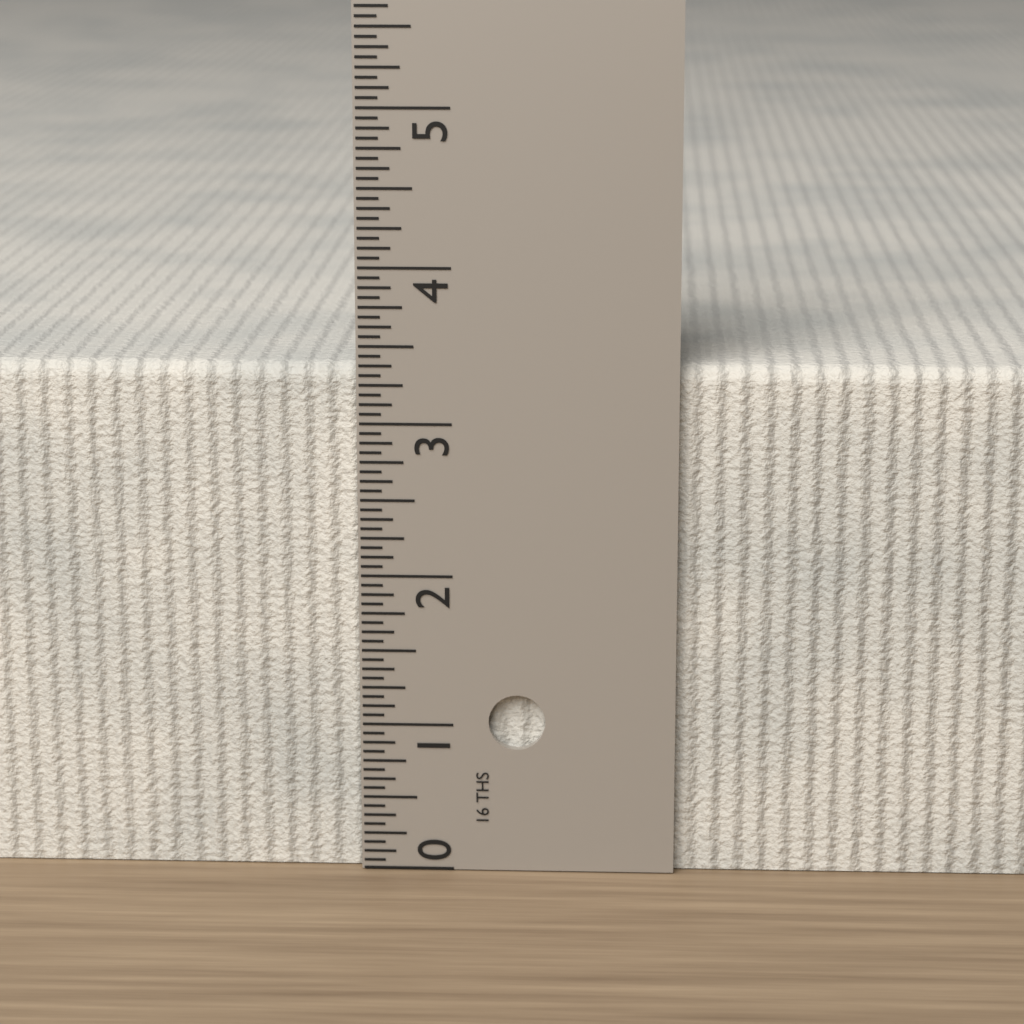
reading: 3.3750 in
